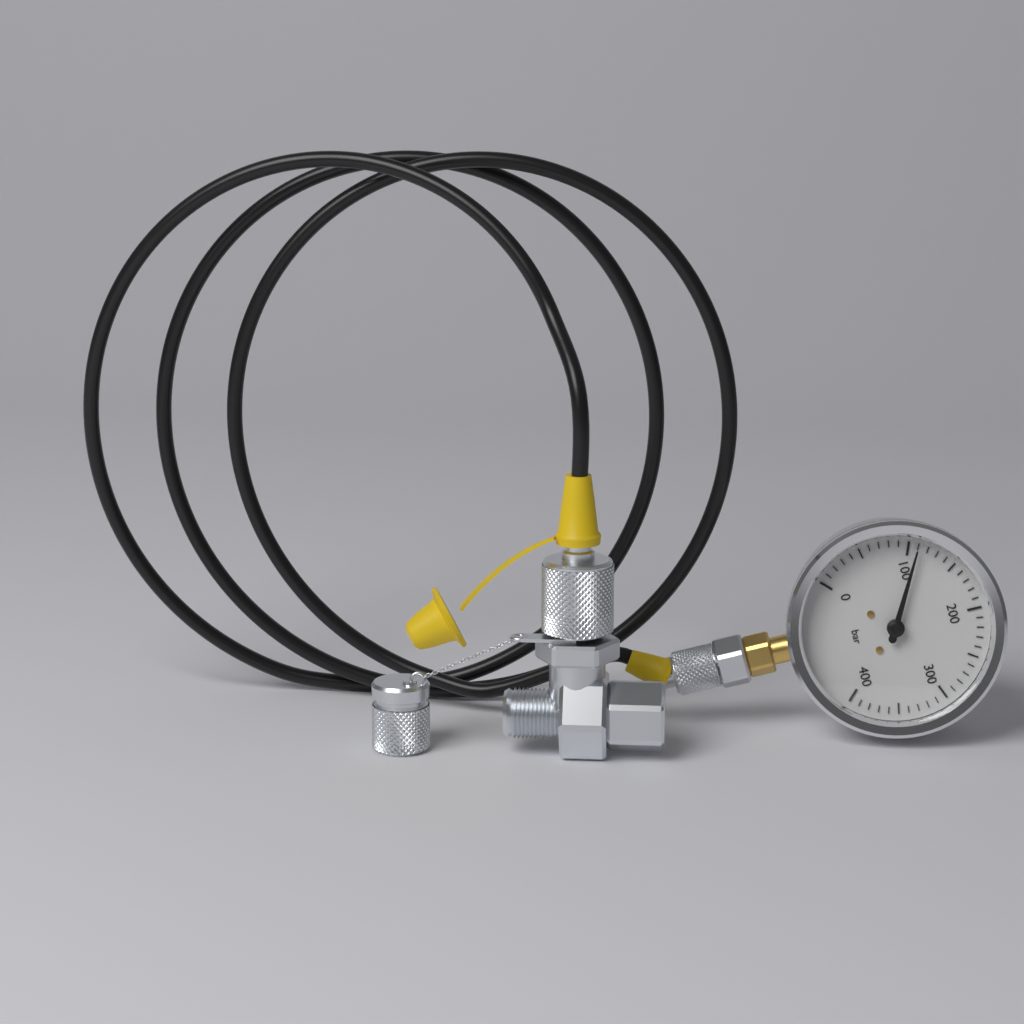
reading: 110 bar
